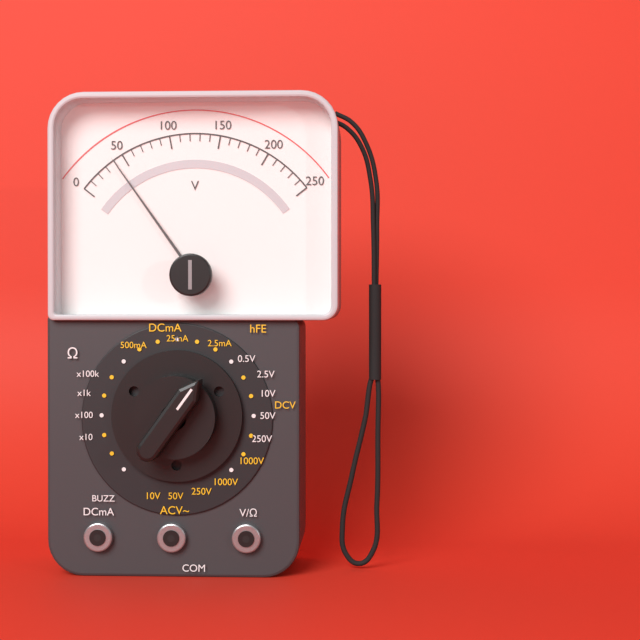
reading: 40 V
